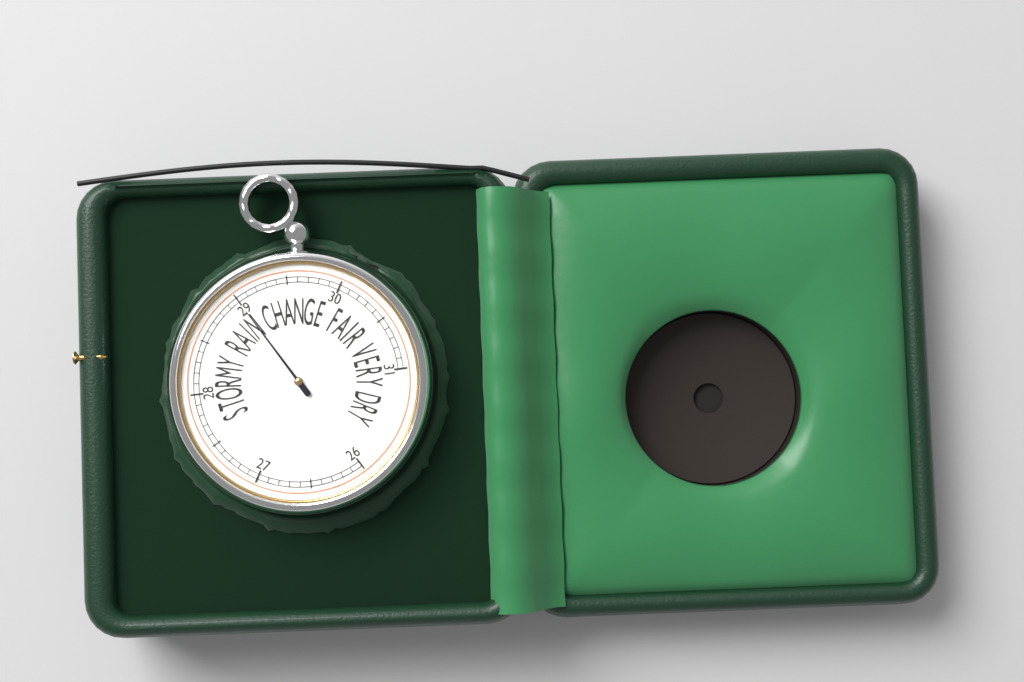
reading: 29.0 inHg
